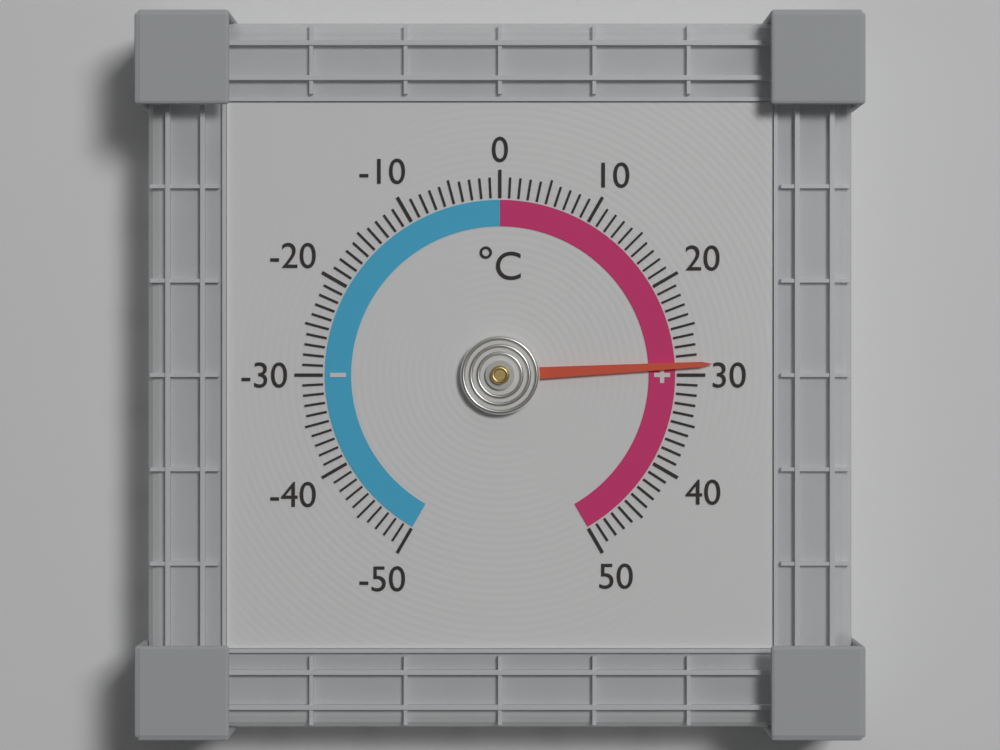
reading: 29 °C
